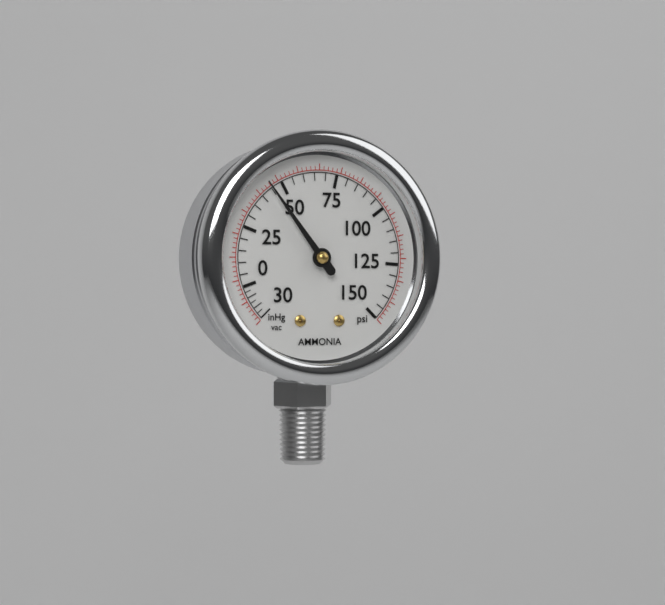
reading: 45 psi
